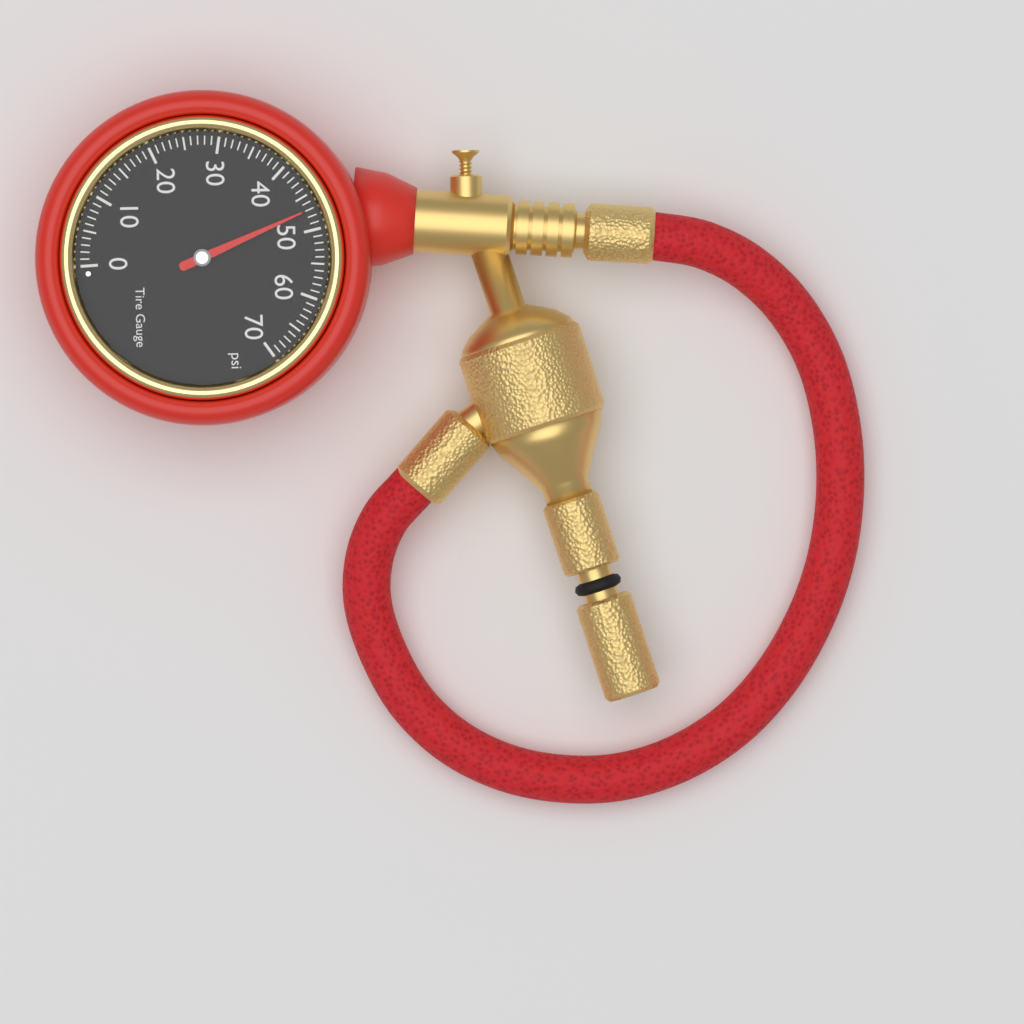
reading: 47 psi
